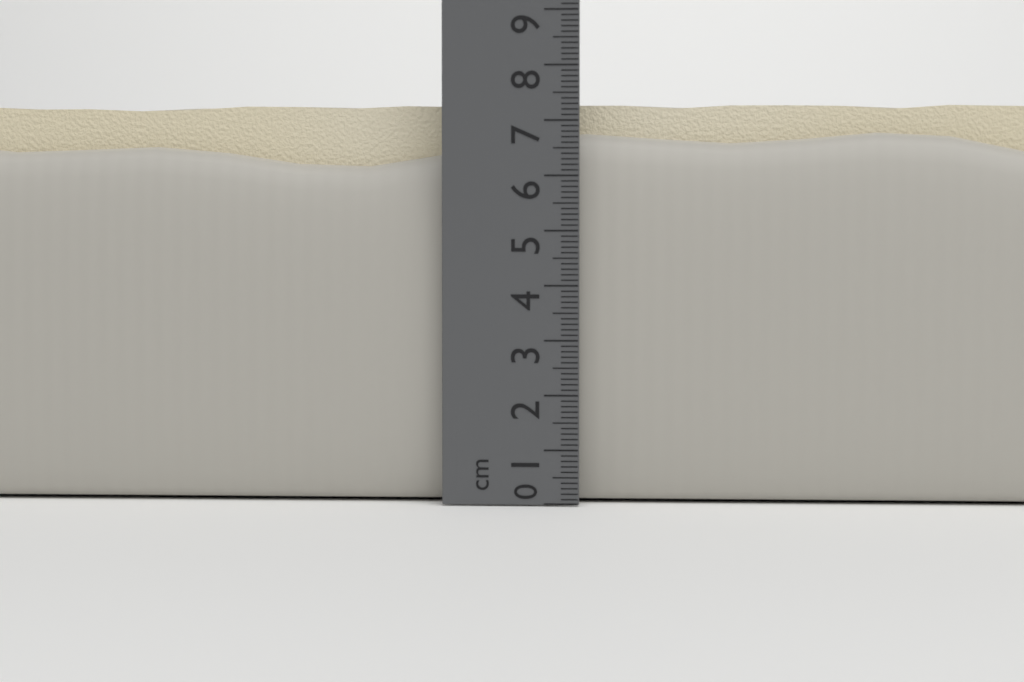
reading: 7.6 cm
